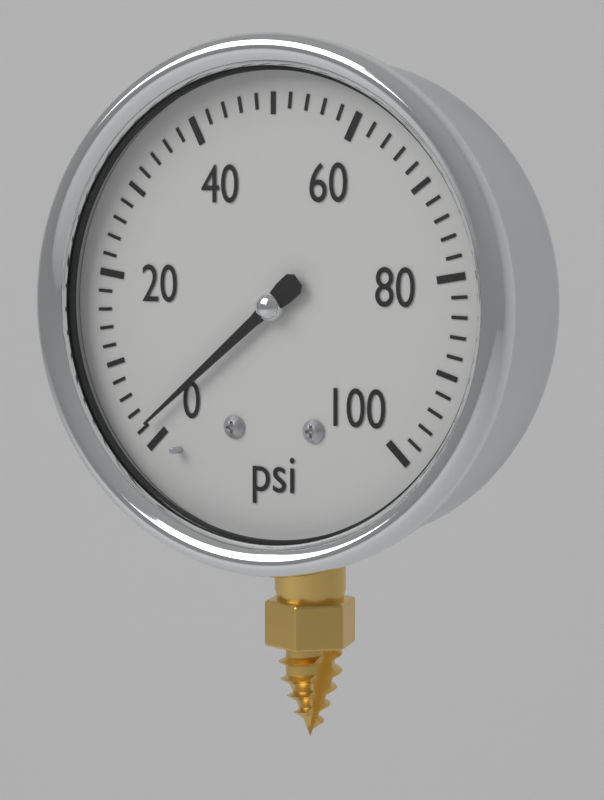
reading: 2 psi
